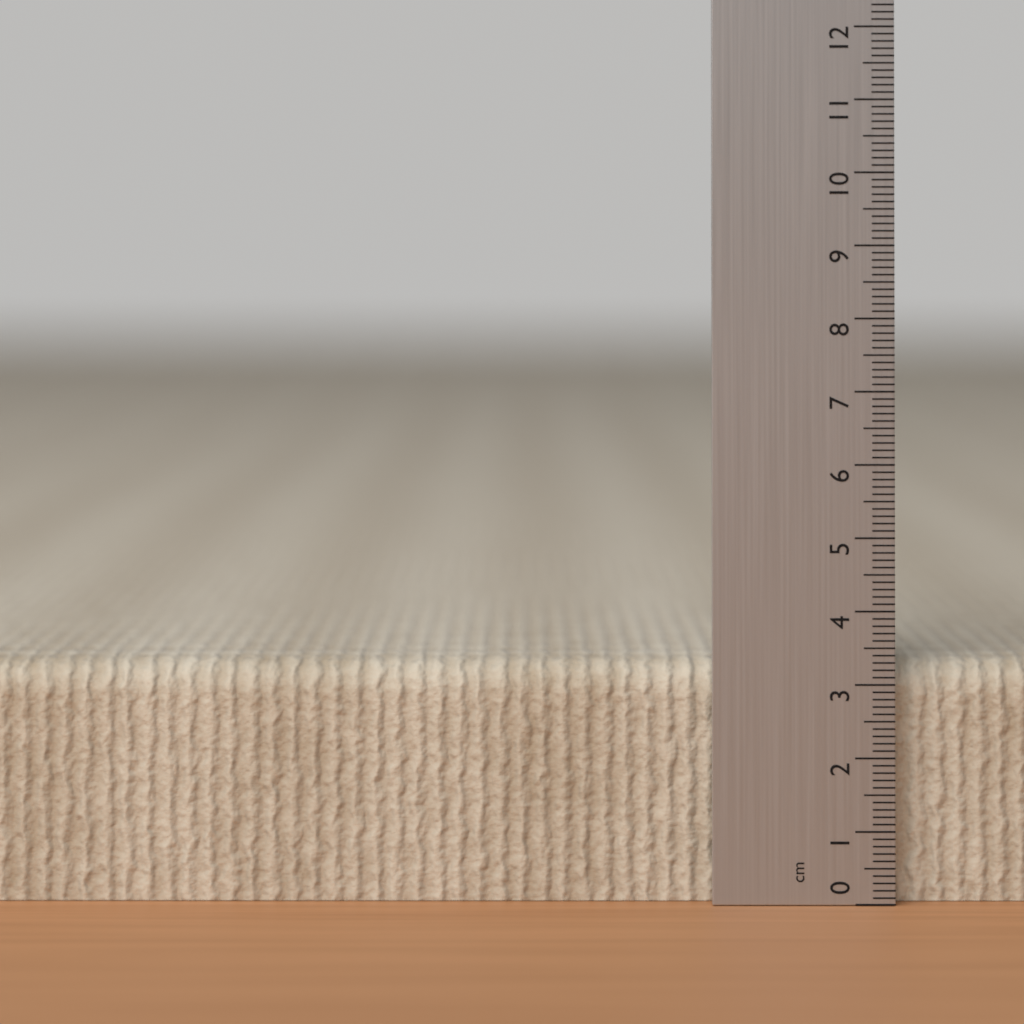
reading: 3.3 cm
